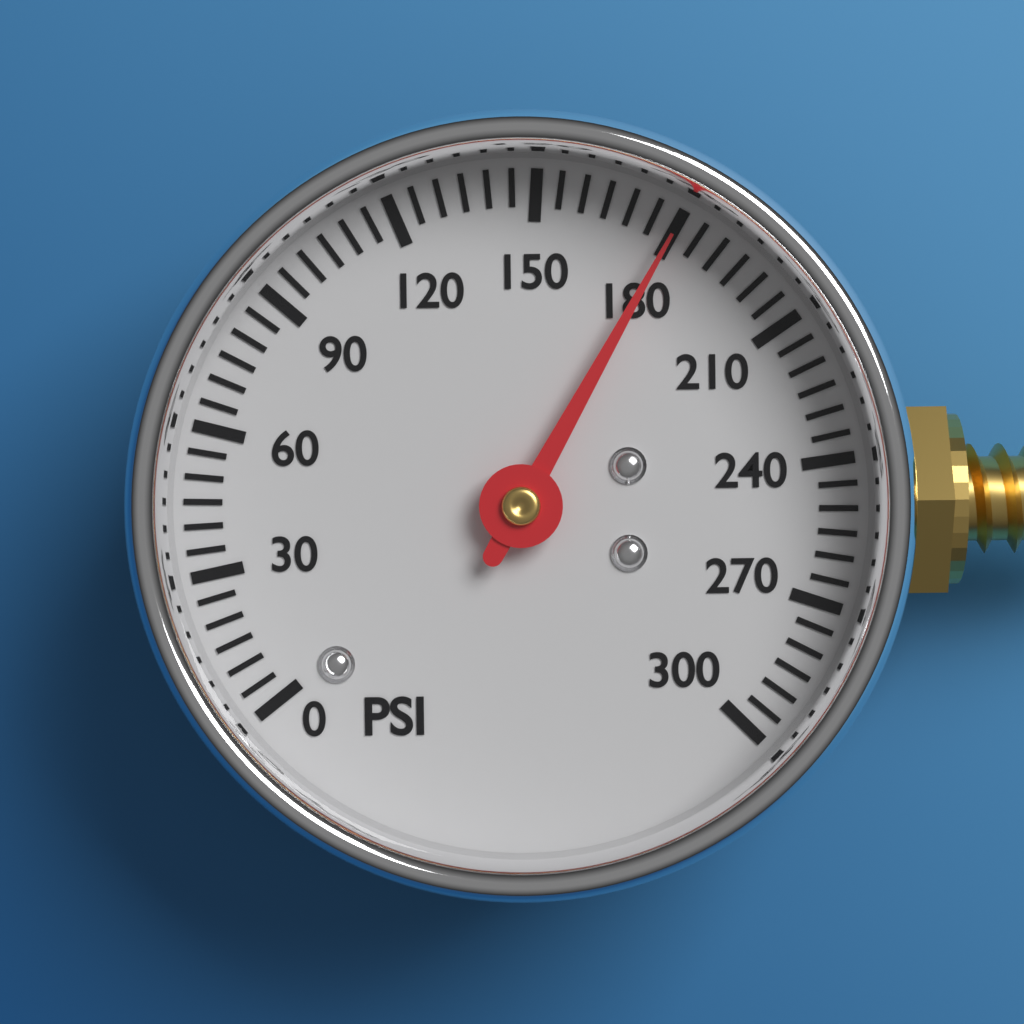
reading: 180 psi
